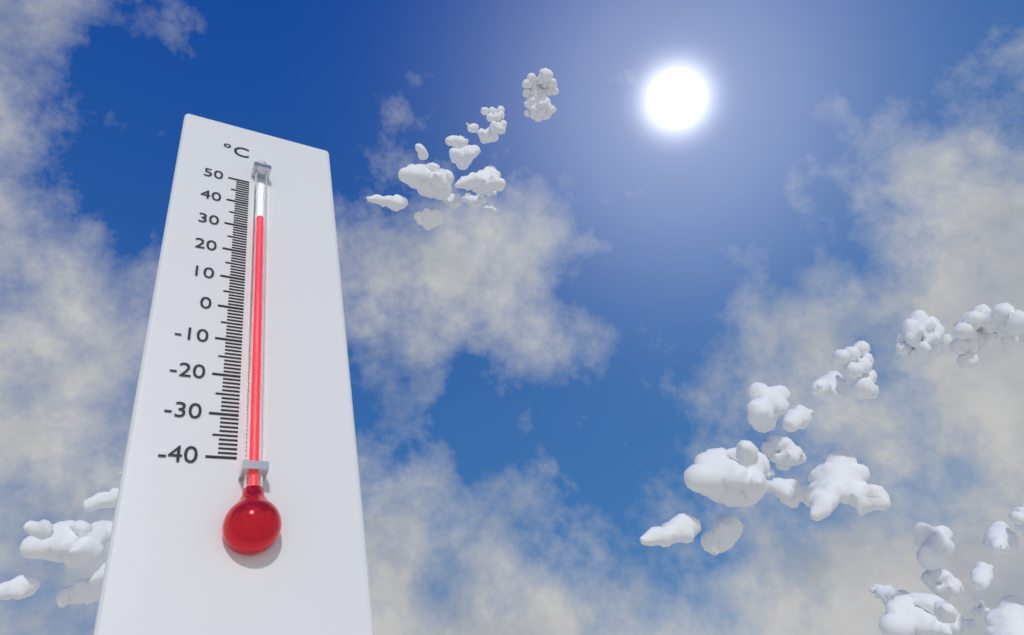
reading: 32 °C
